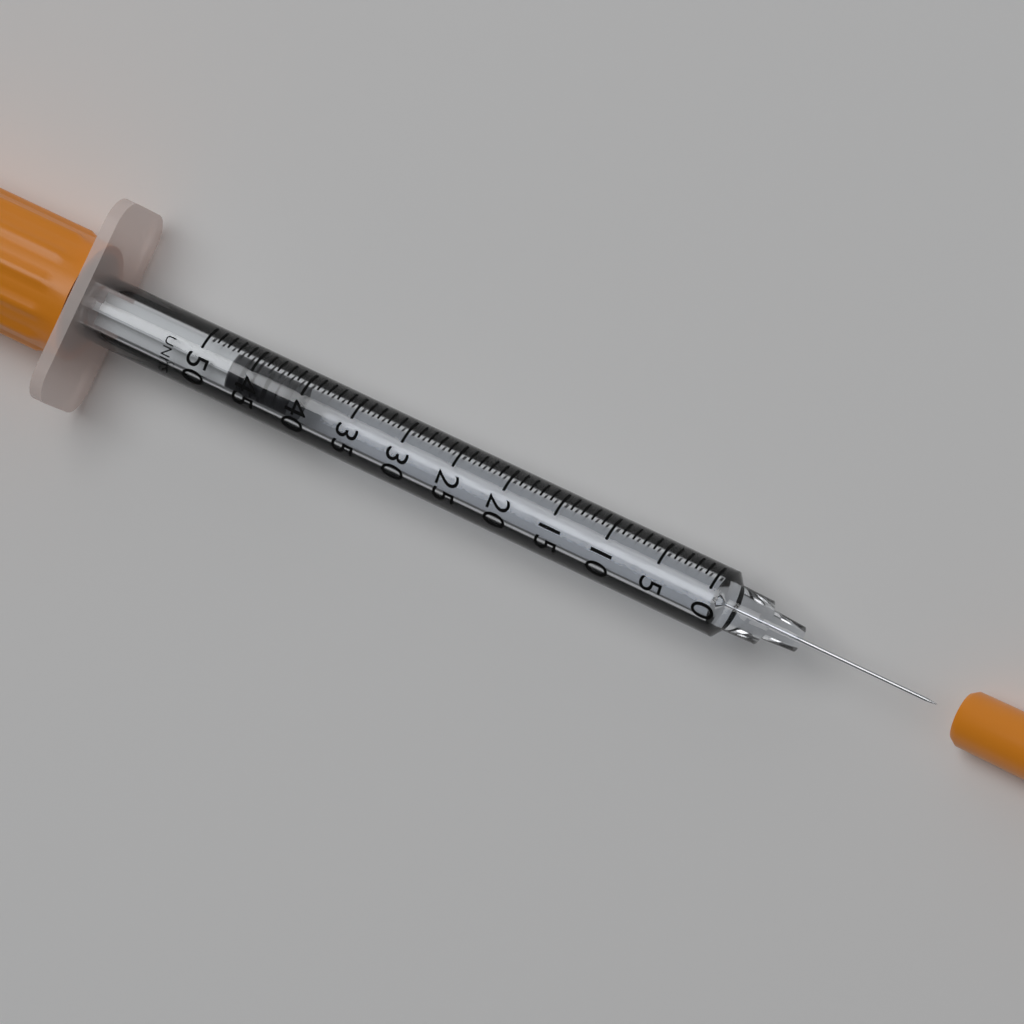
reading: 41 UNITS
